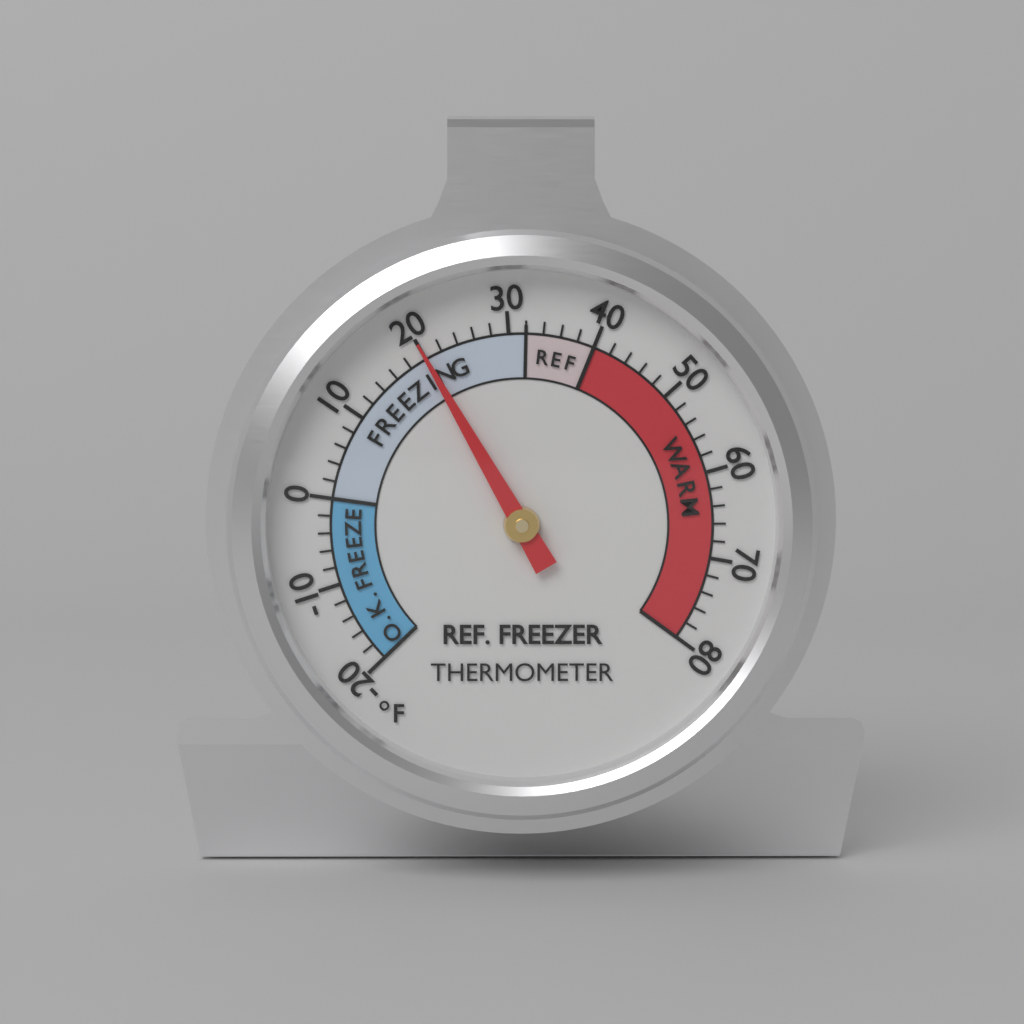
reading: 20 °F
